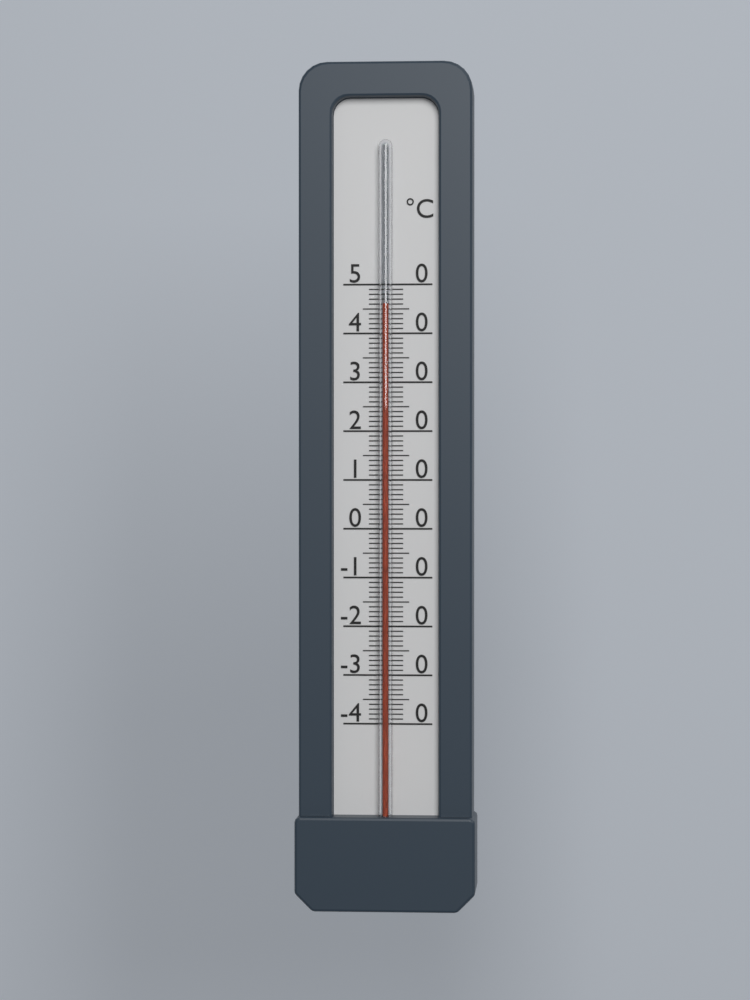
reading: 46 °C
